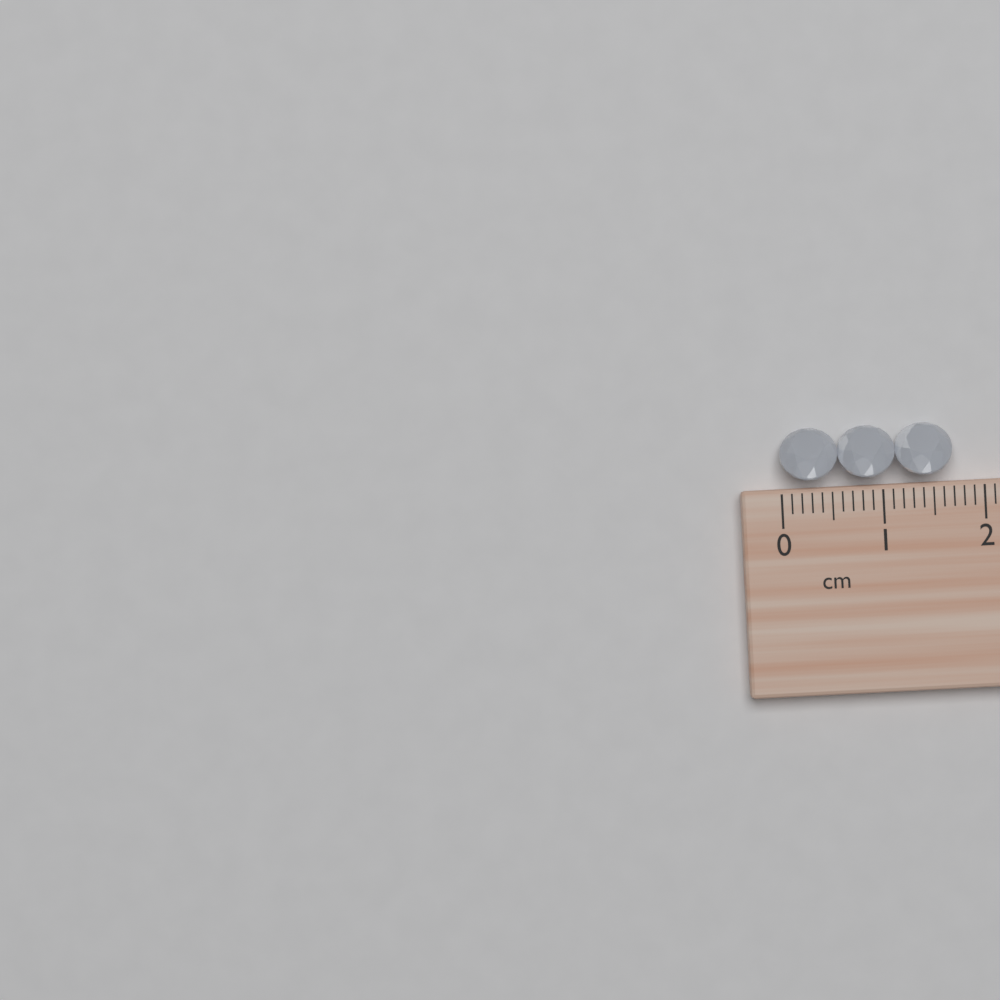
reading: 1.7 cm
